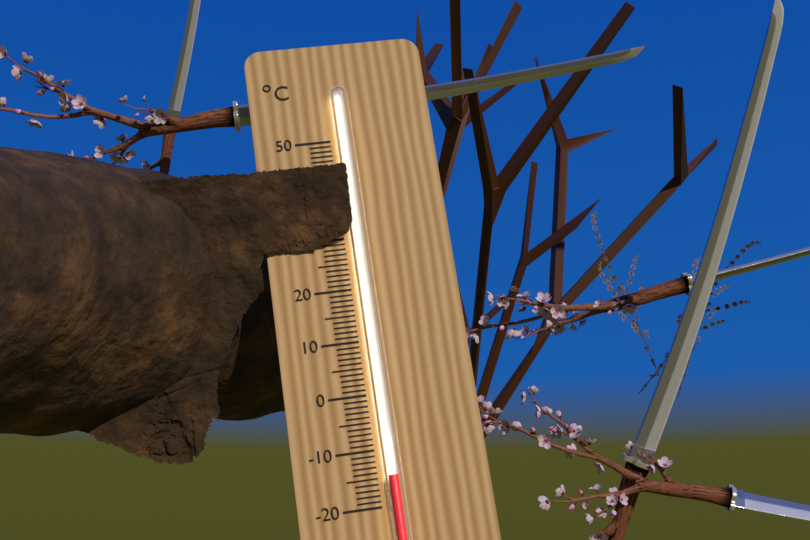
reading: -15 °C
